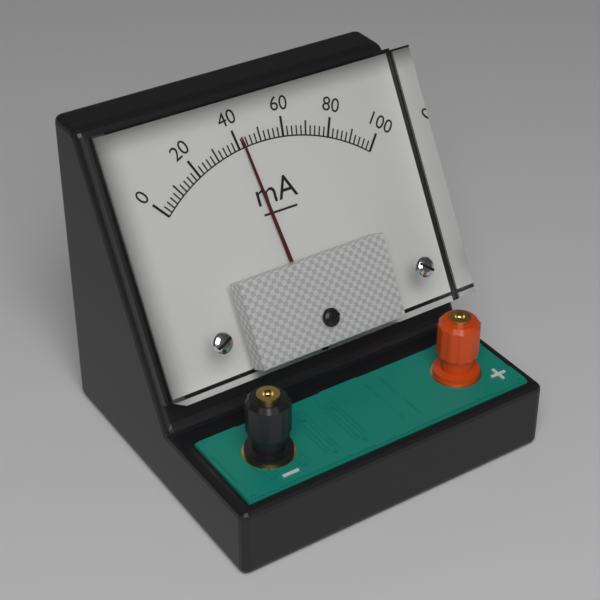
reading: 42 mA
